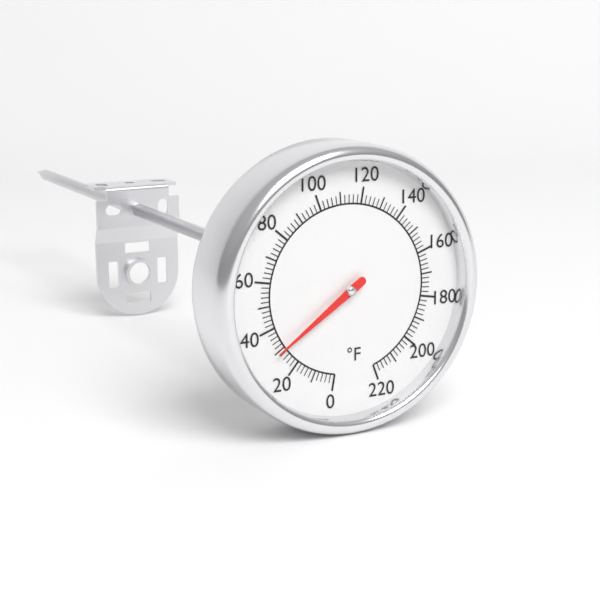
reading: 30 °F
